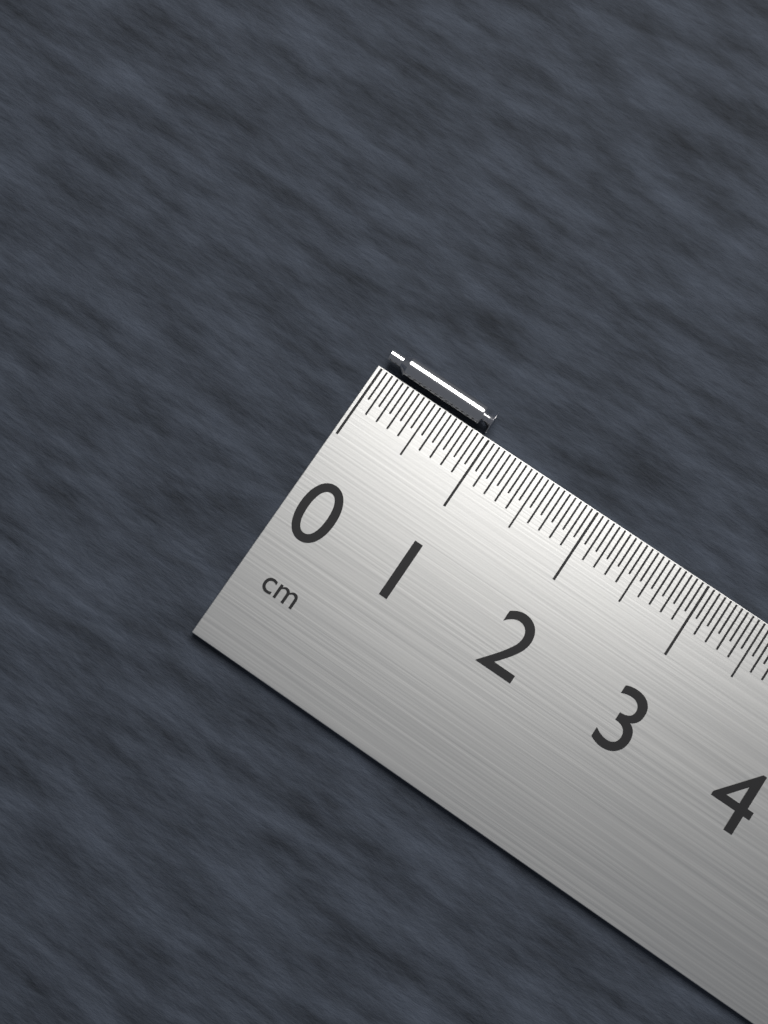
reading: 0.95 cm
